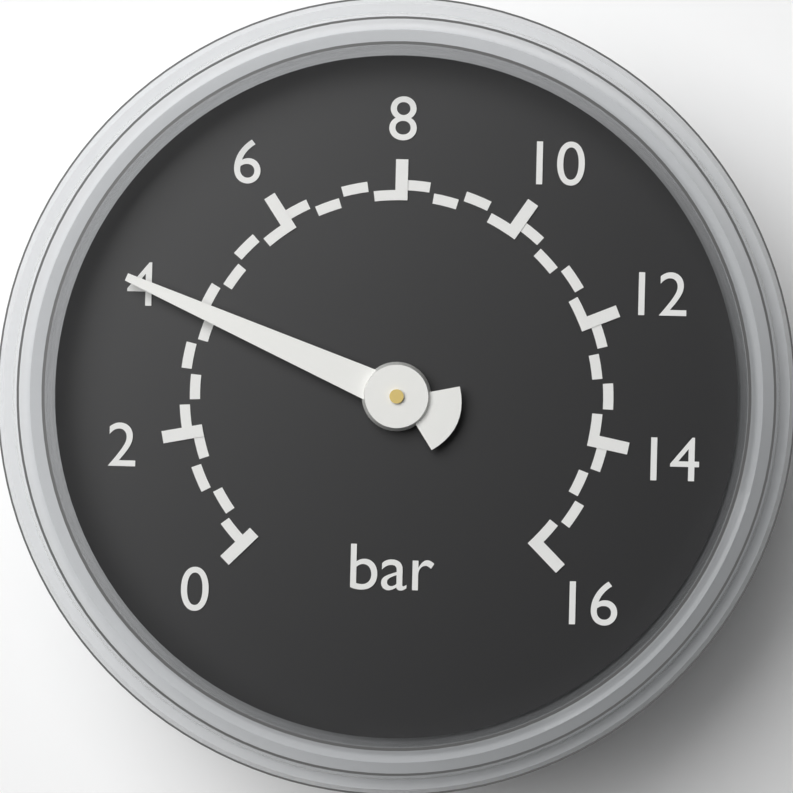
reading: 4.0 bar
